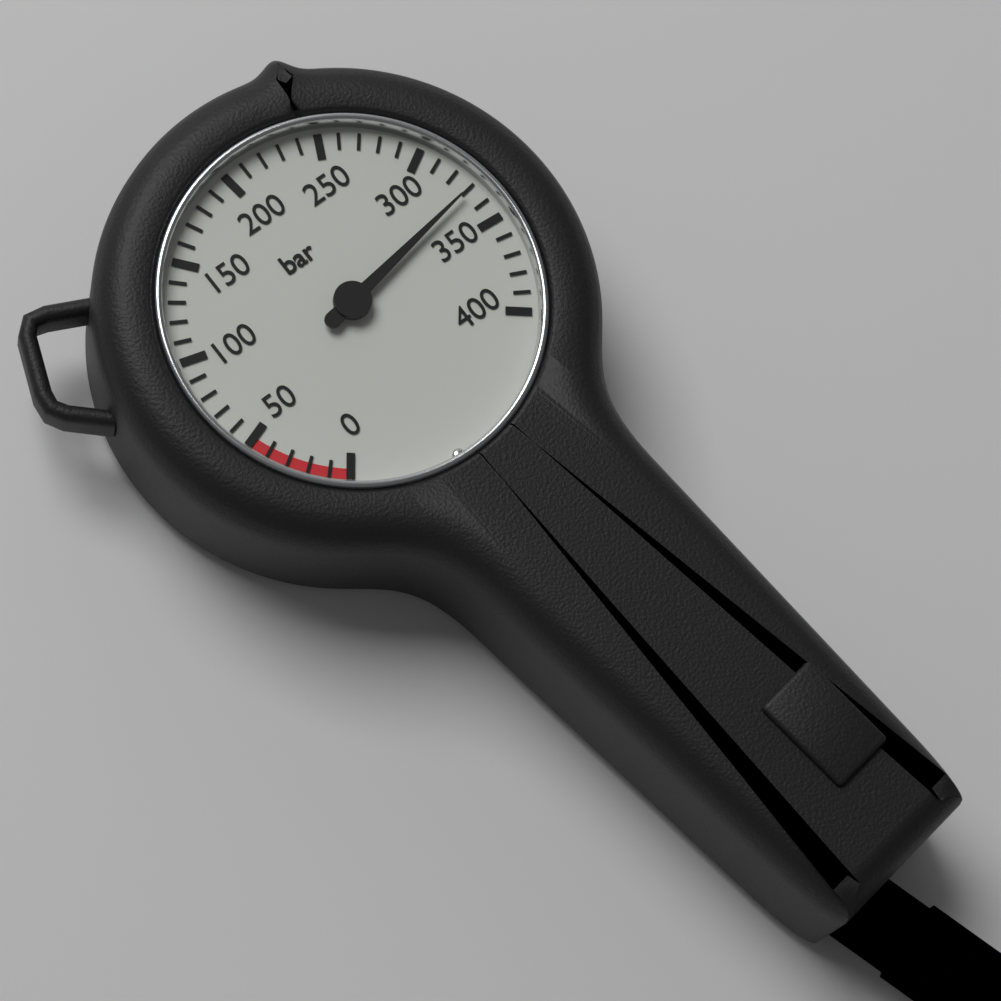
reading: 330 bar
